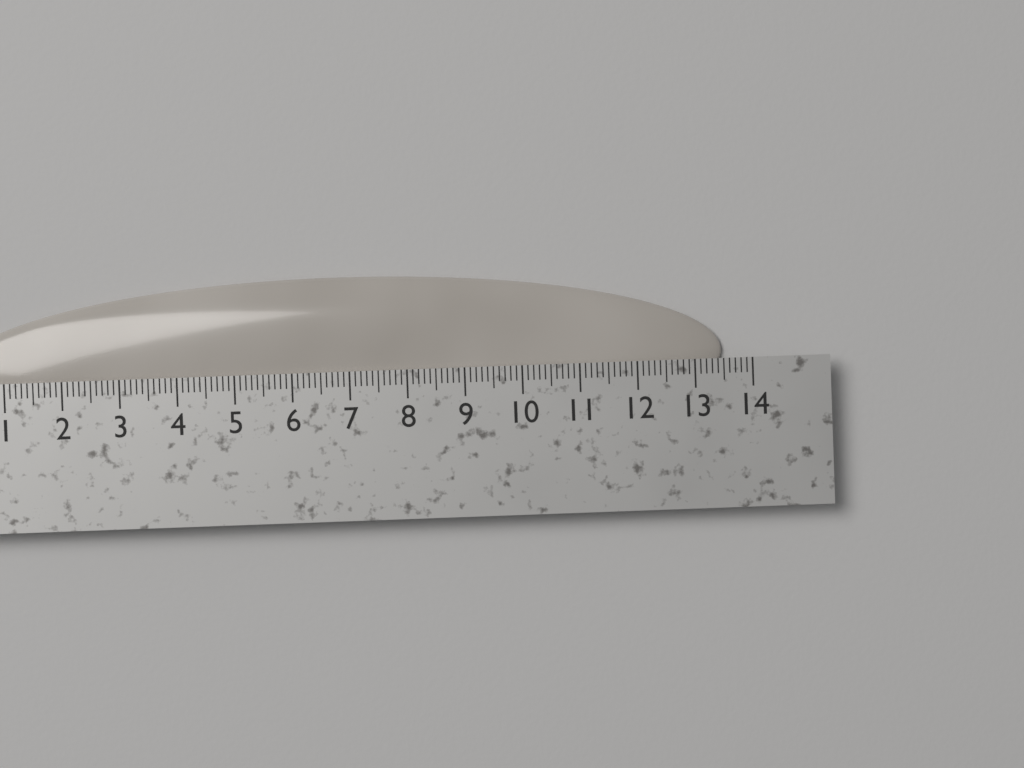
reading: 13.5 cm
